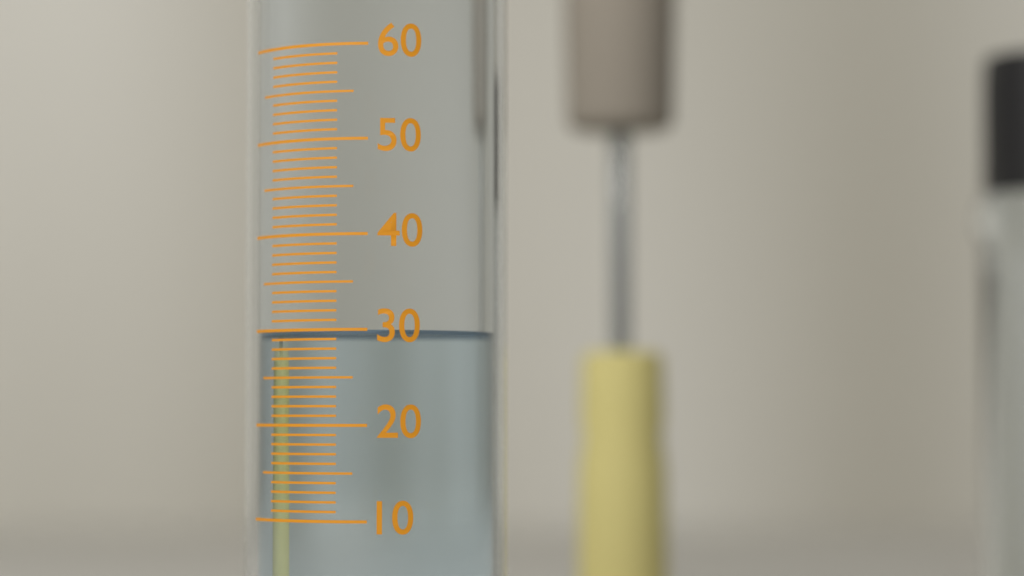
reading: 30 (no unit)
